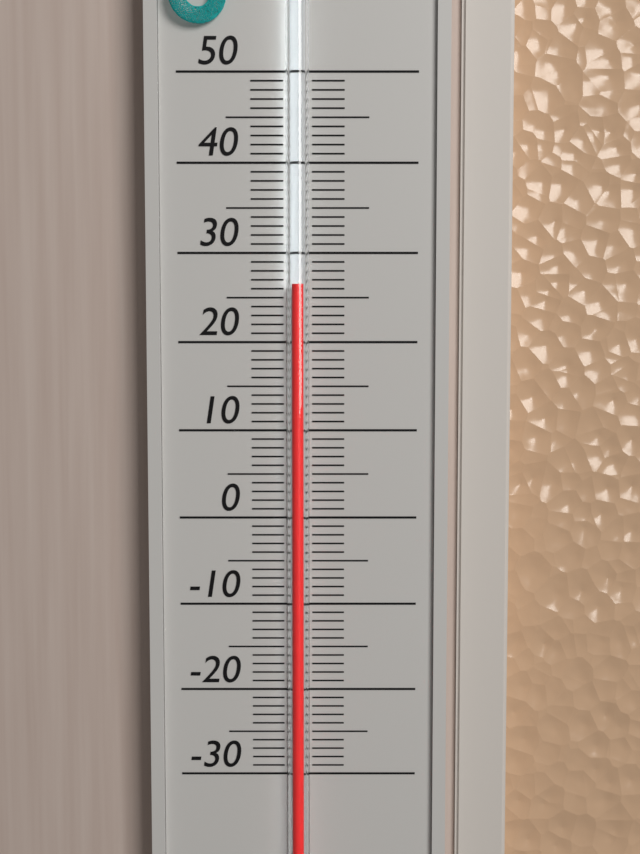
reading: 26.5 (no unit)
